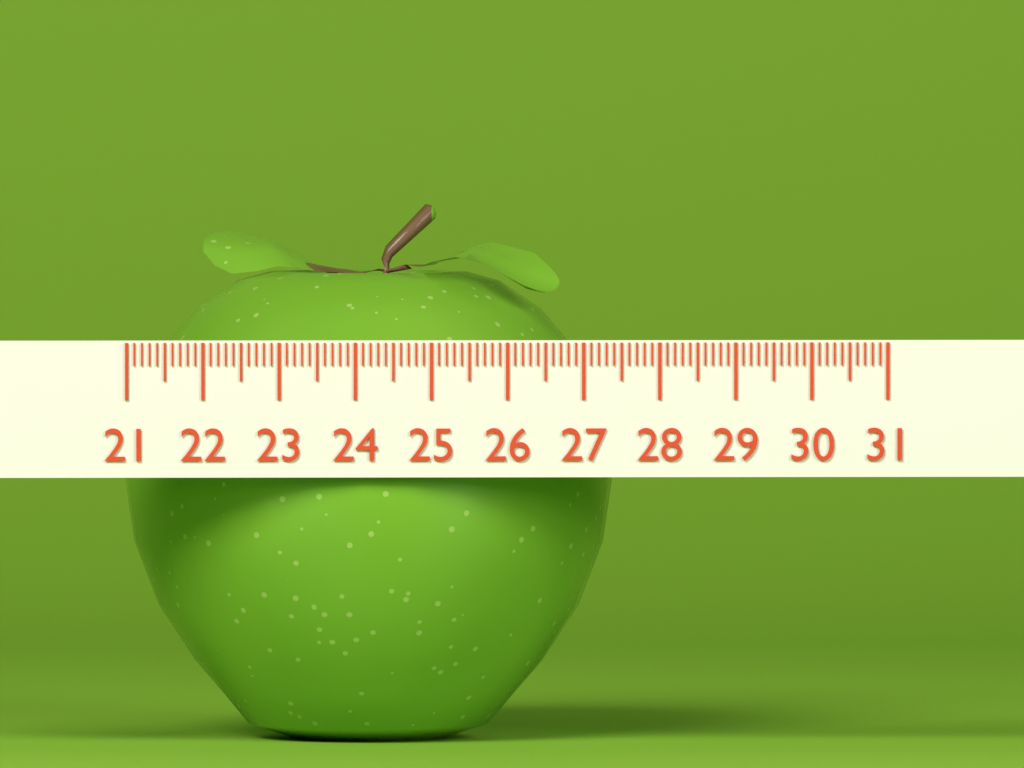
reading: 27.5 (no unit)
